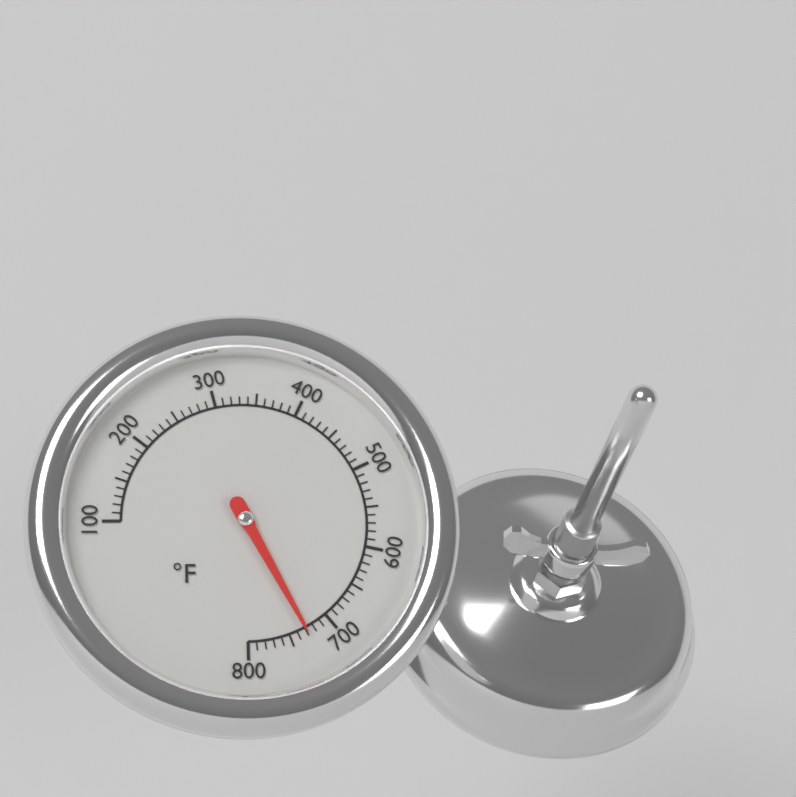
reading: 730 °F
